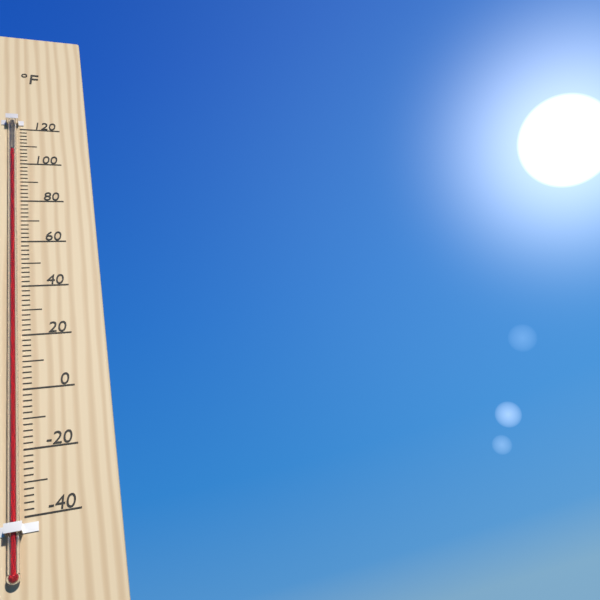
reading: 106 °F
